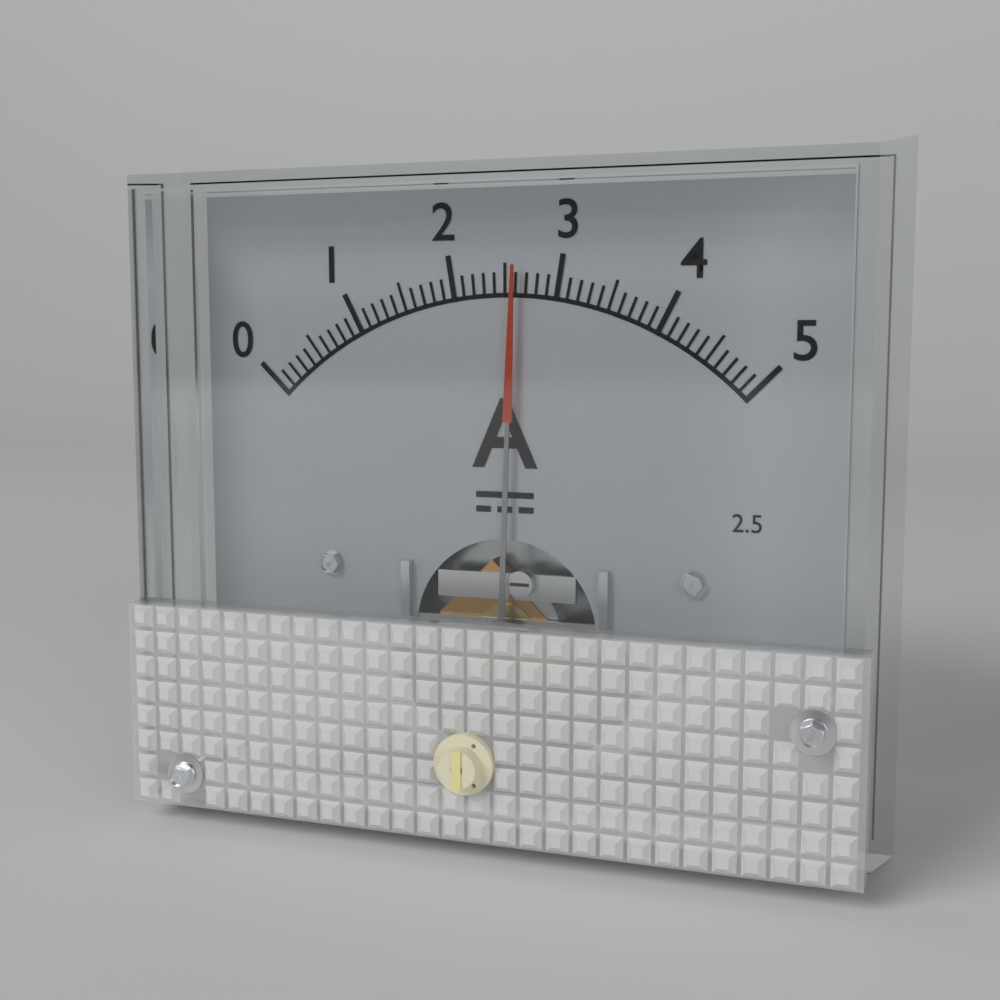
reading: 2.6 A
